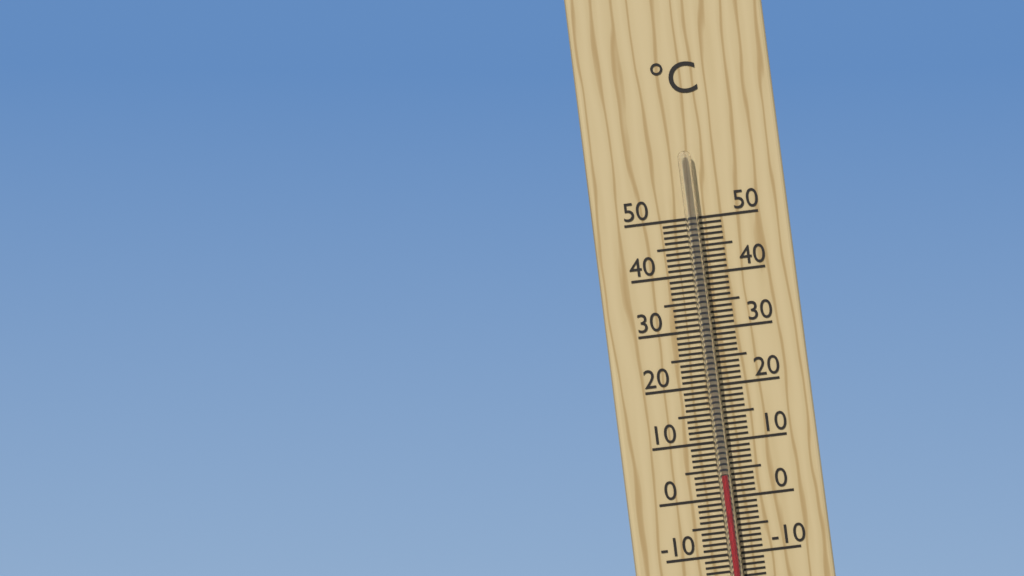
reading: 4 °C
